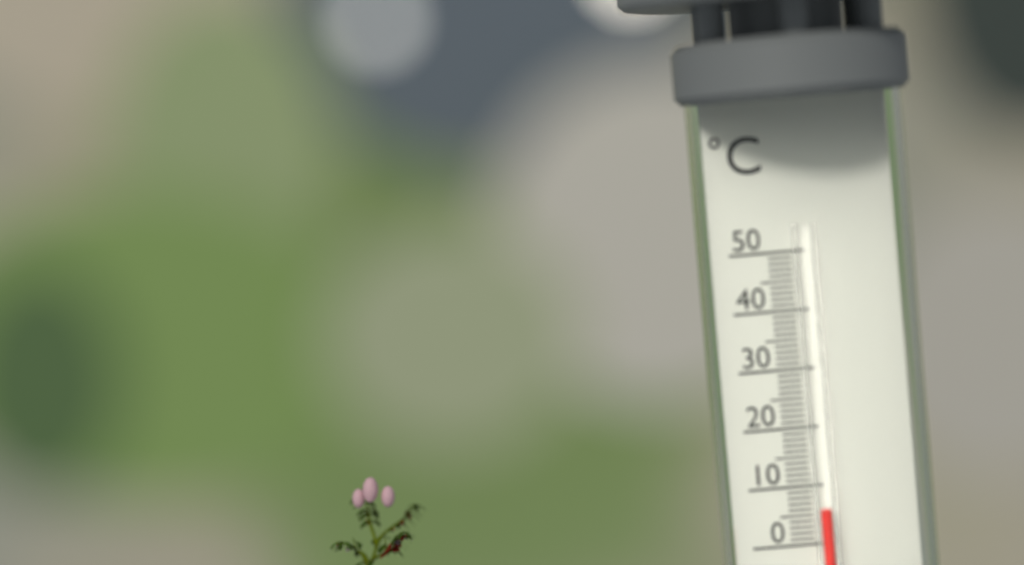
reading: 6 °C
